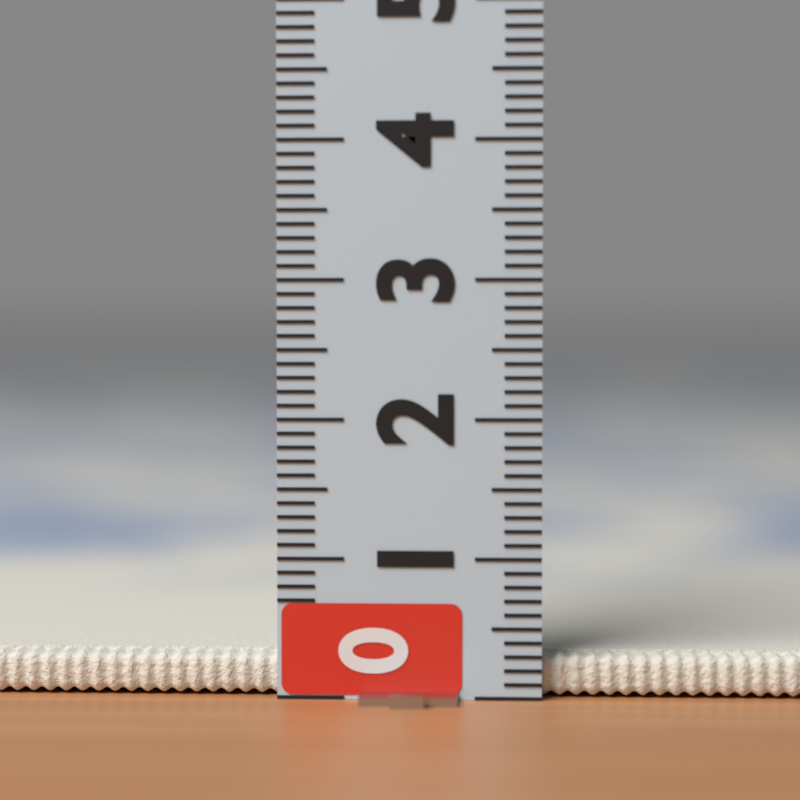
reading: 0.3 (no unit)
